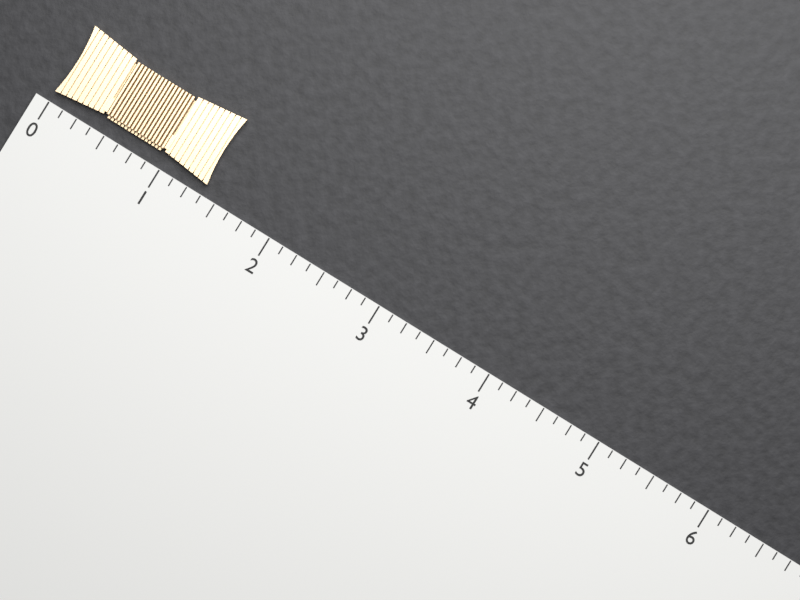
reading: 1.375 (no unit)
